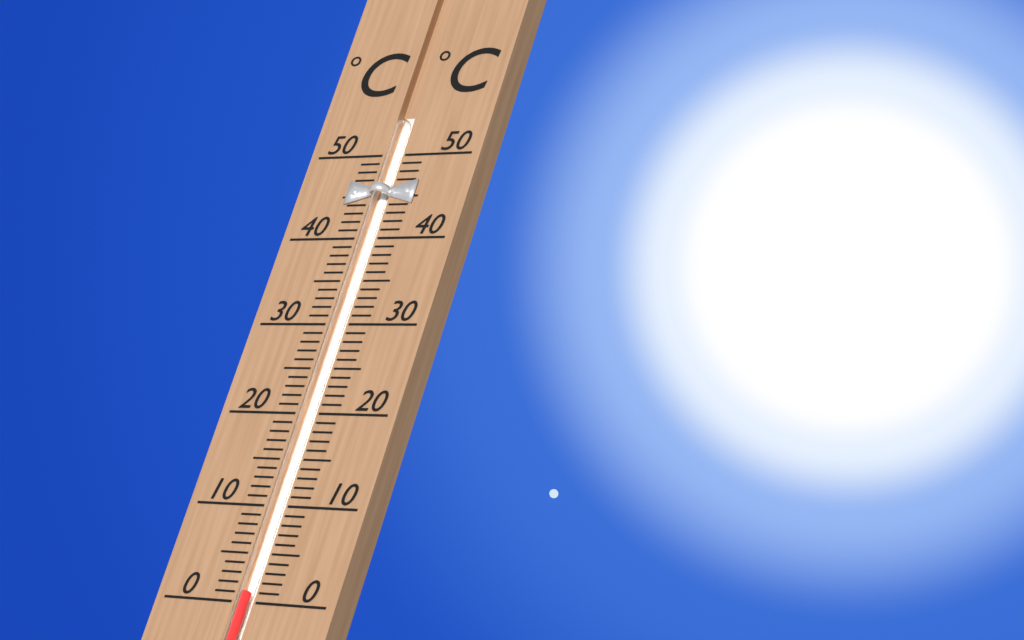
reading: 1 °C
